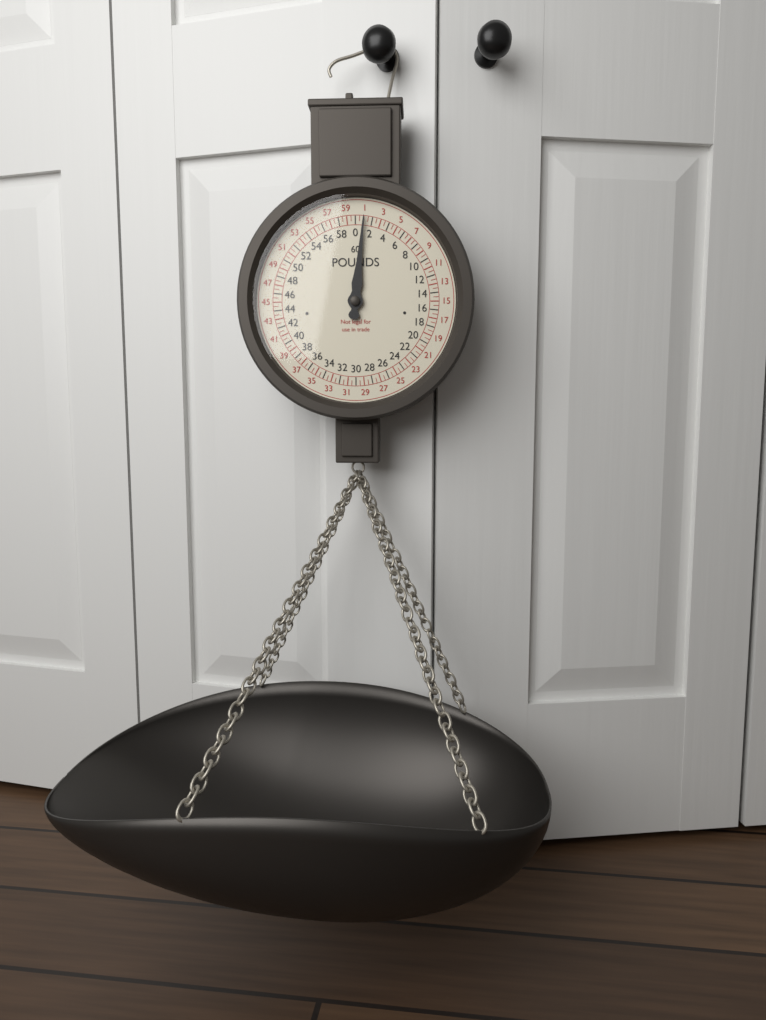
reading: 1.0 lb
